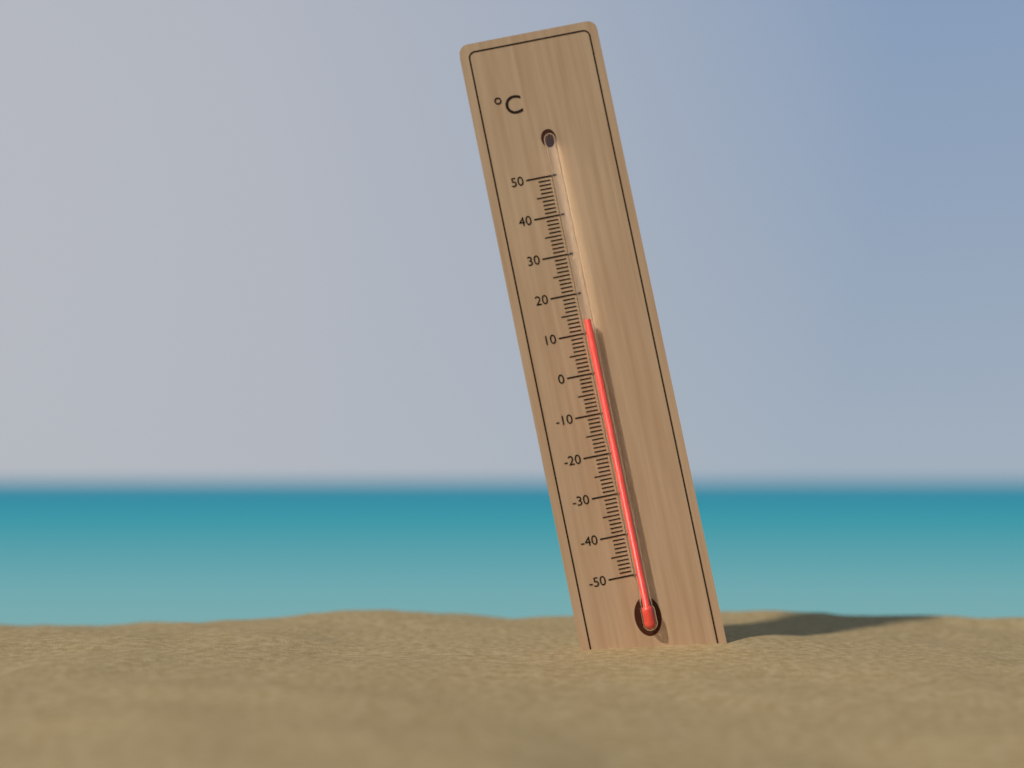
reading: 13 °C
